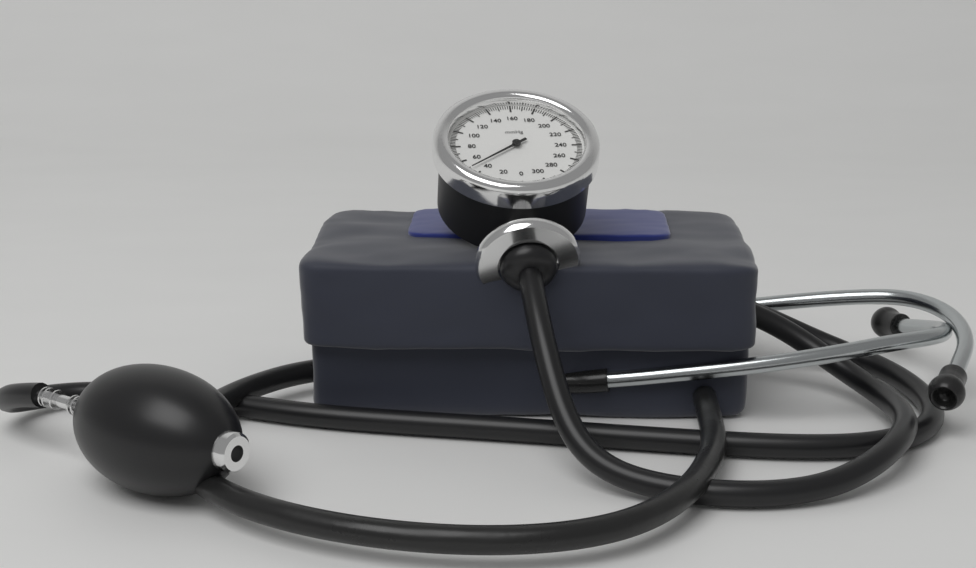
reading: 48 mmHg
